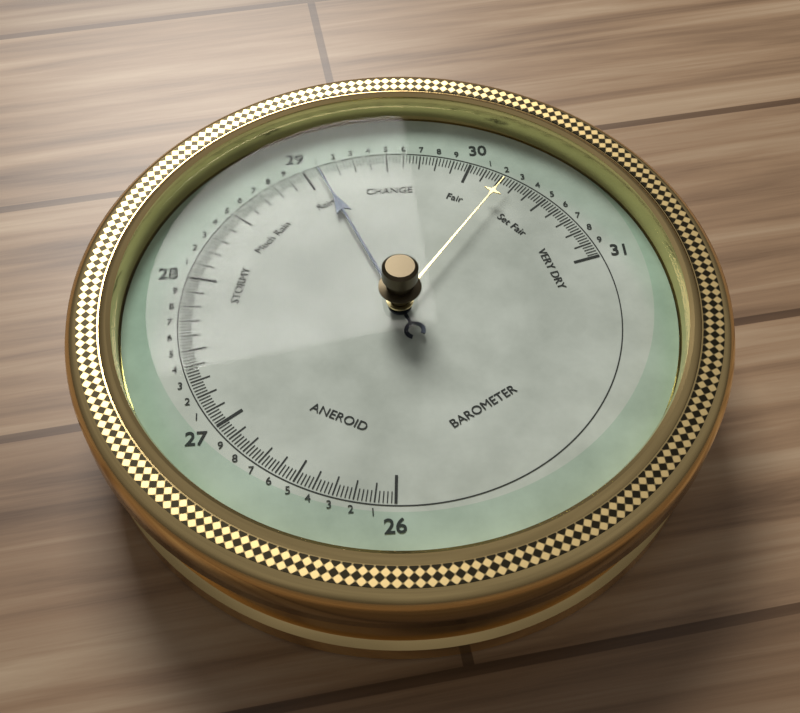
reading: 29.08 (no unit)
